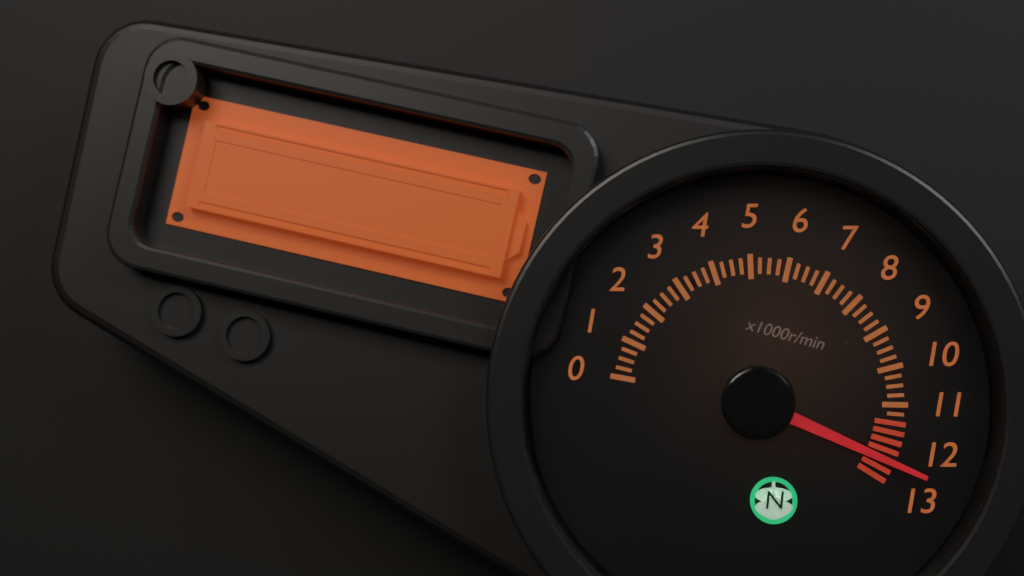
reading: 12.50 x1000r/min
